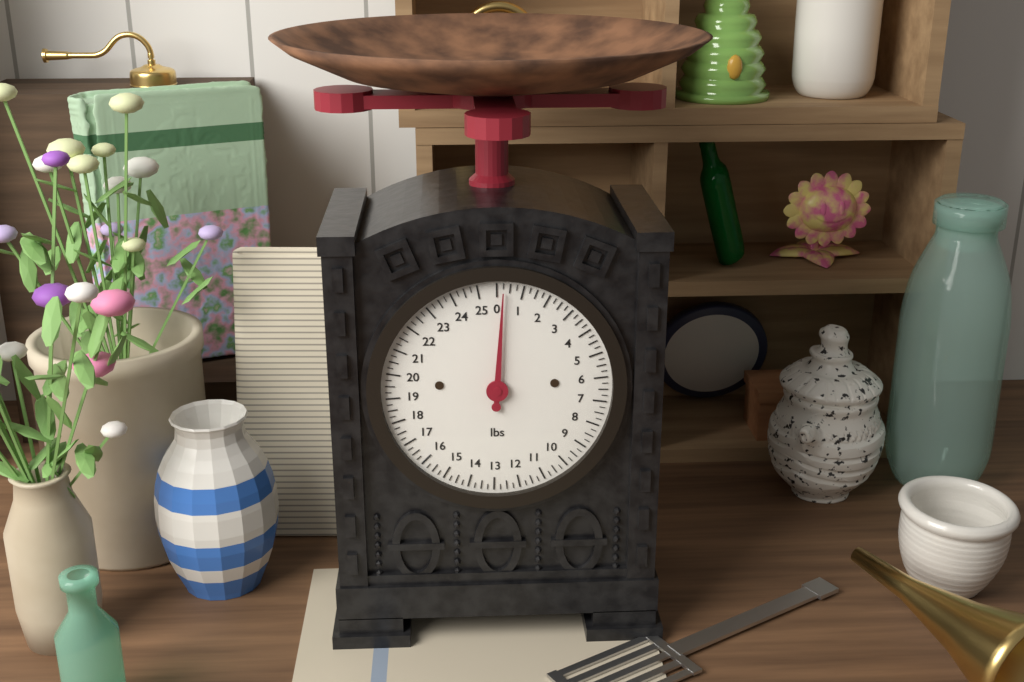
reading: 0.25 lbs
